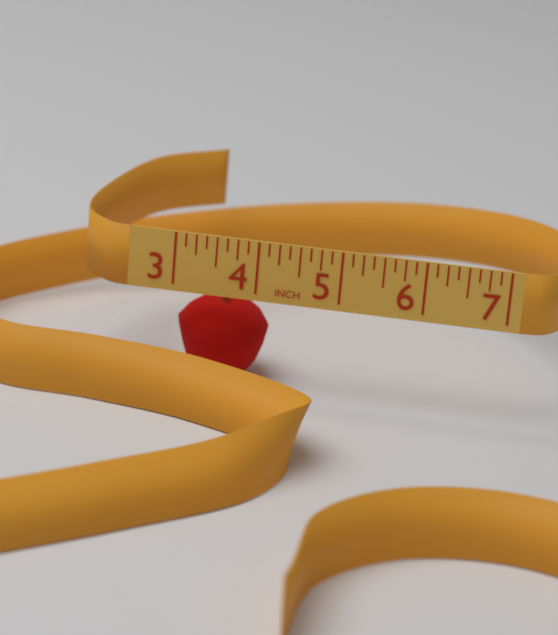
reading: 4.125 in
